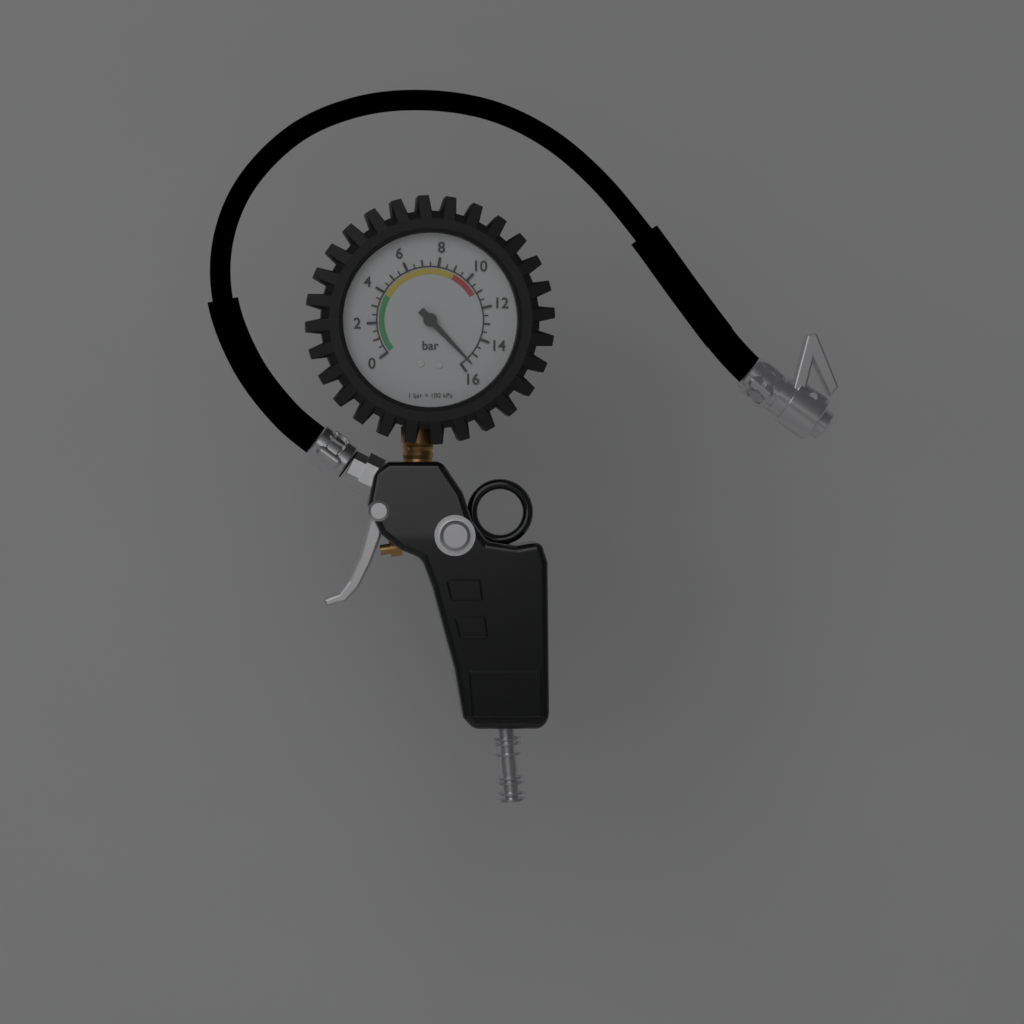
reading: 15.5 bar
